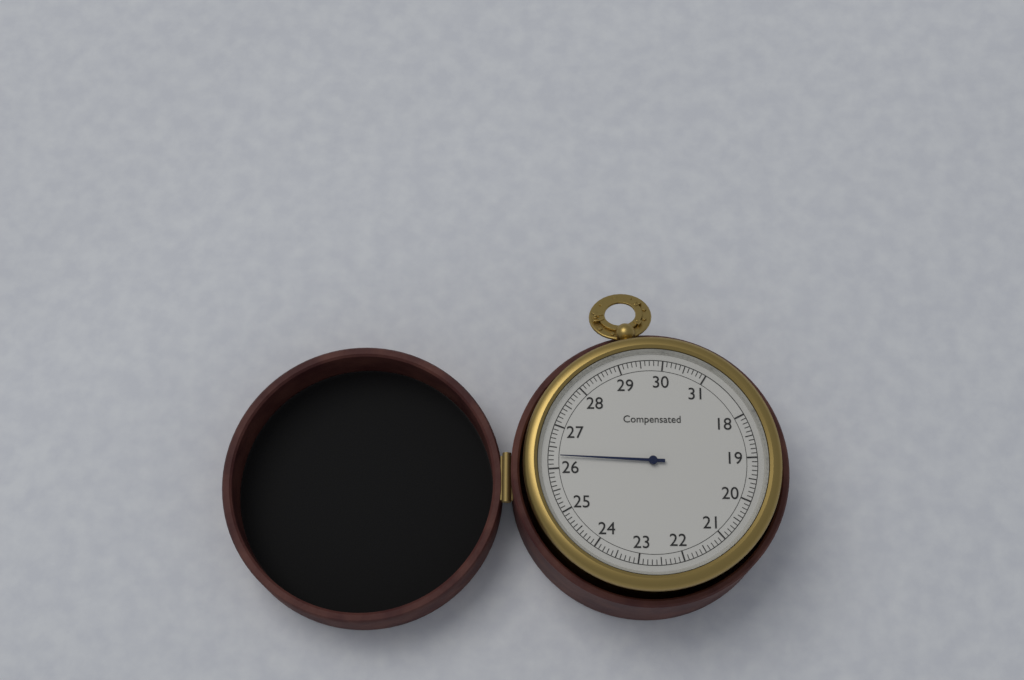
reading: 26.3 (no unit)
